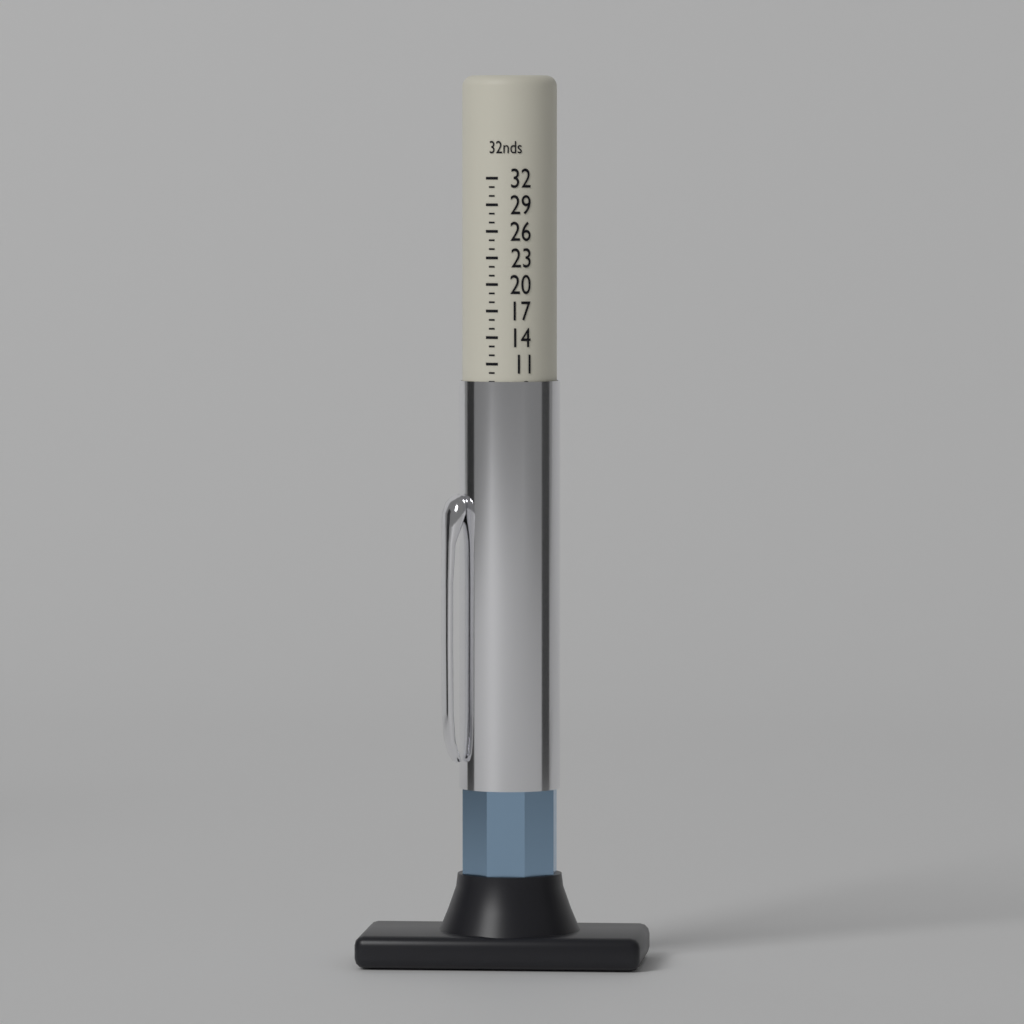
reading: 9 32nds
